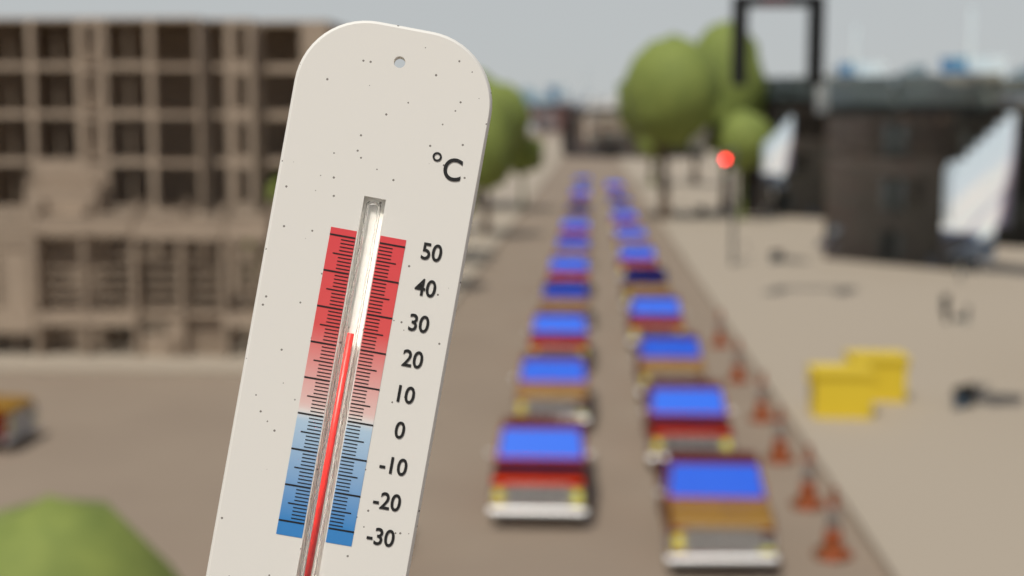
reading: 24 °C
